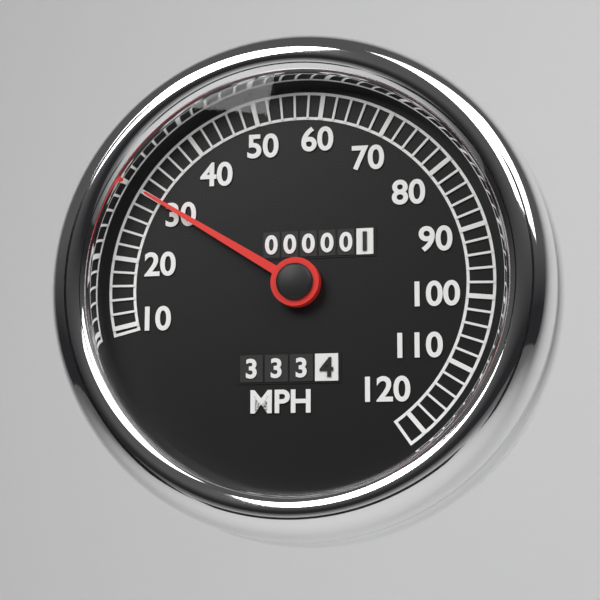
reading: 30 MPH
